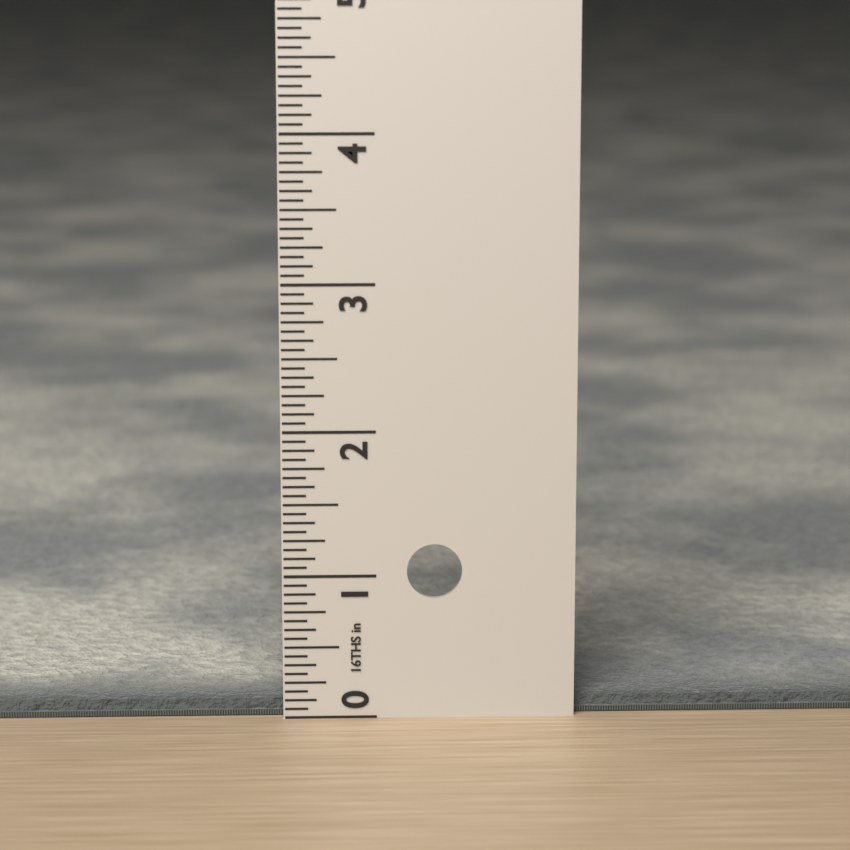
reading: 0.1250 in
